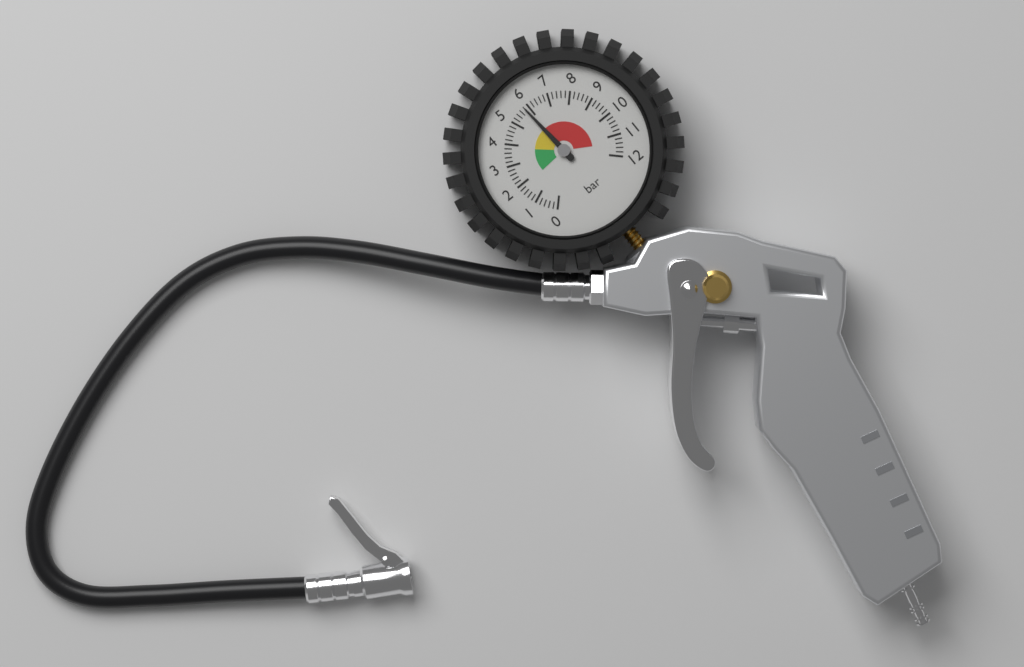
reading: 5.8 bar
